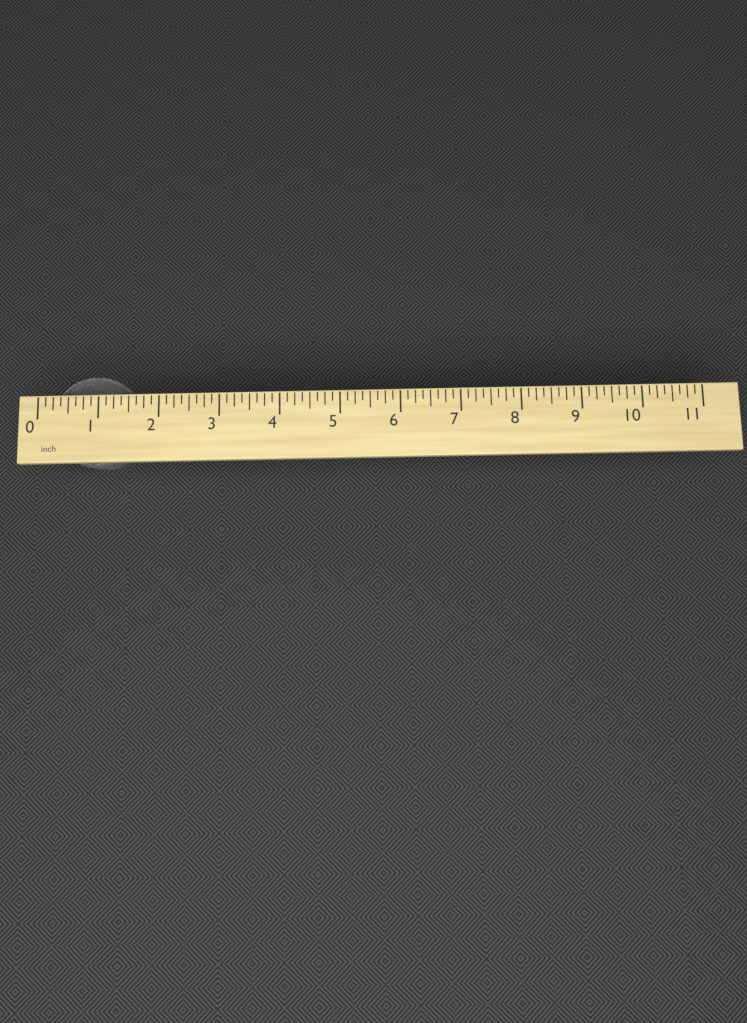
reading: 1.875 inch
